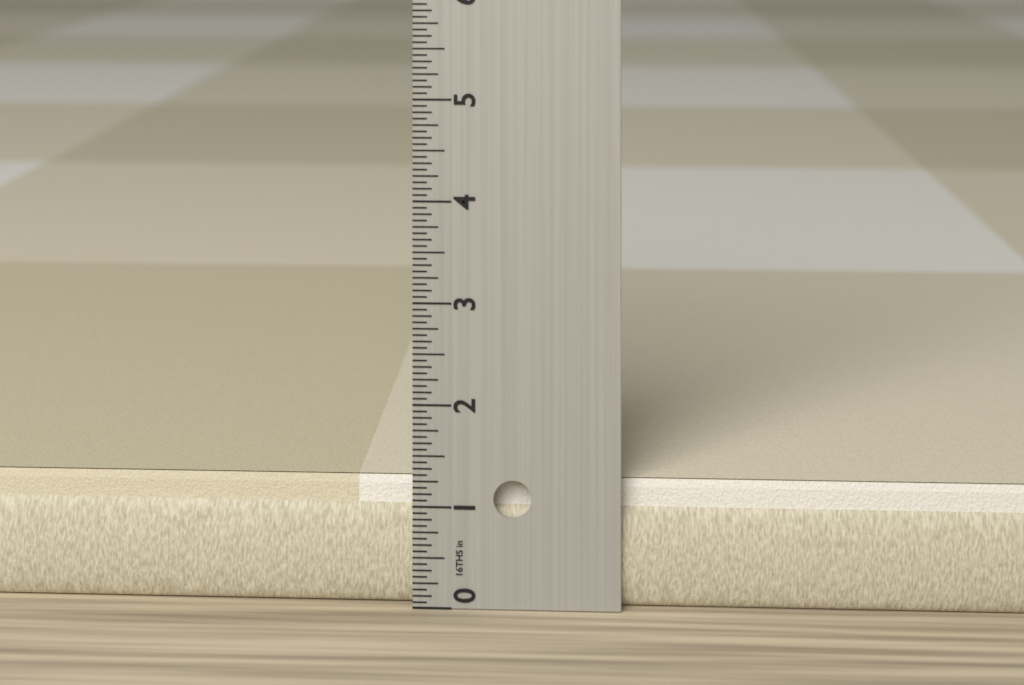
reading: 1.2500 in
